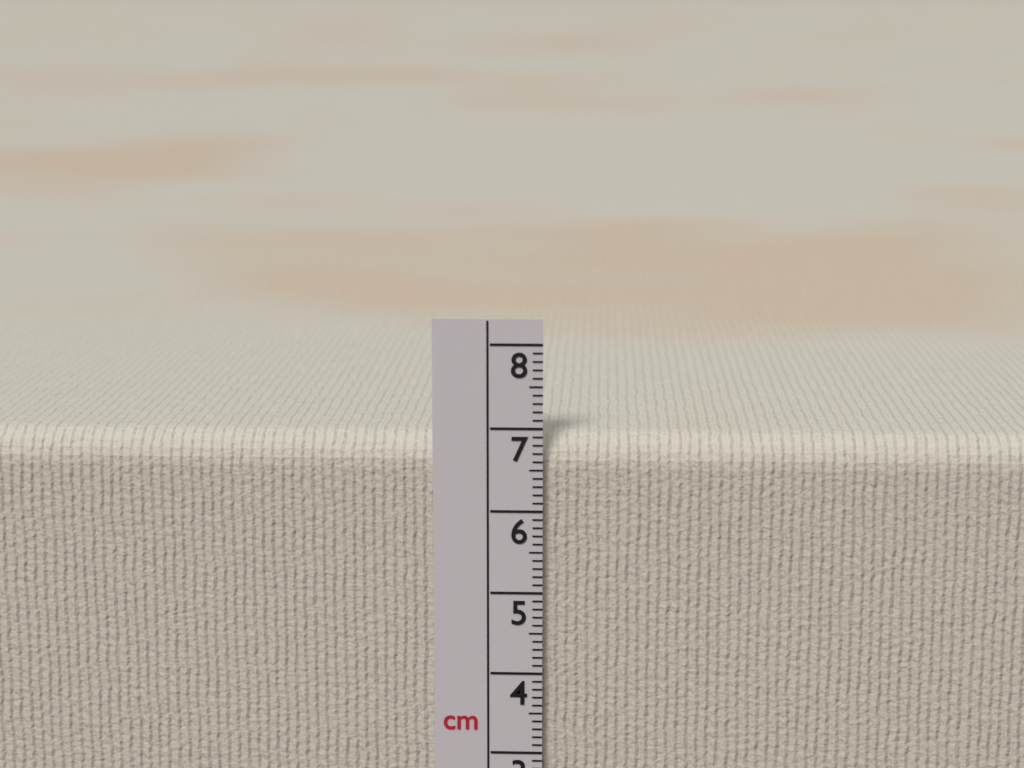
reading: 6.9 cm
